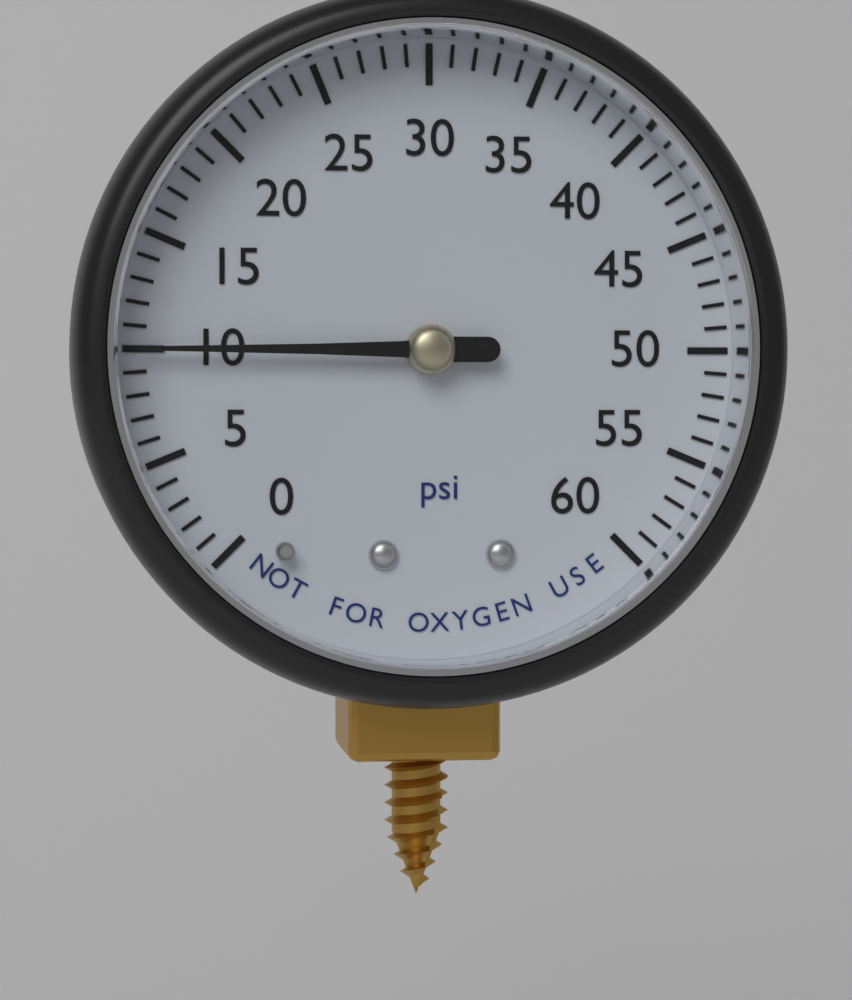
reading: 10 psi
